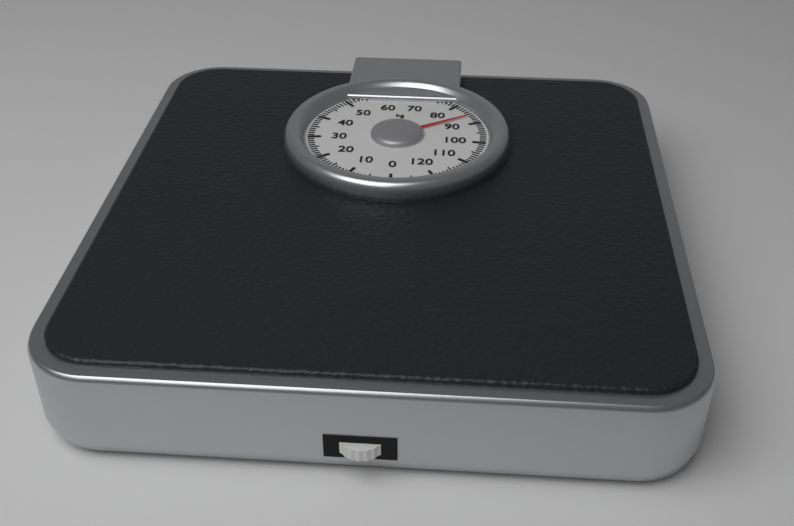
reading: 86 kg
